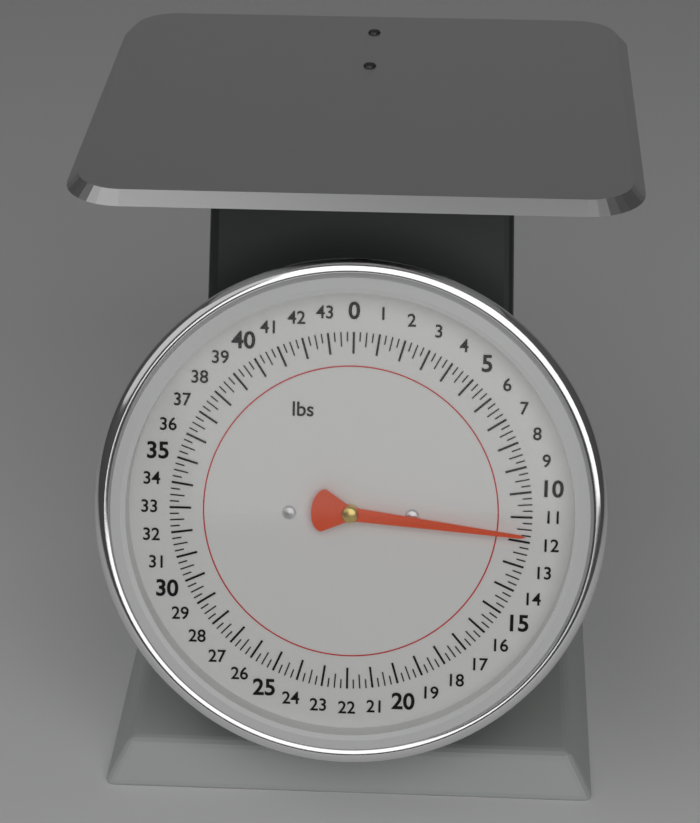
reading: 11.75 lbs
